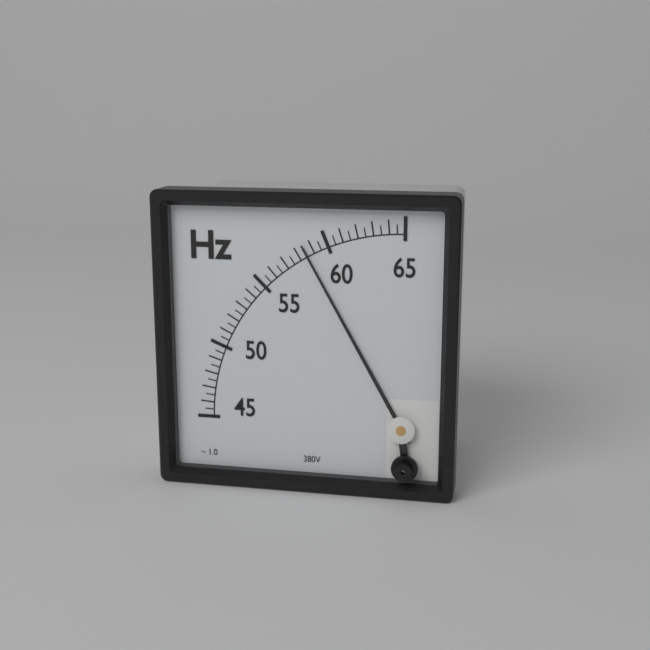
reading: 58.5 Hz
